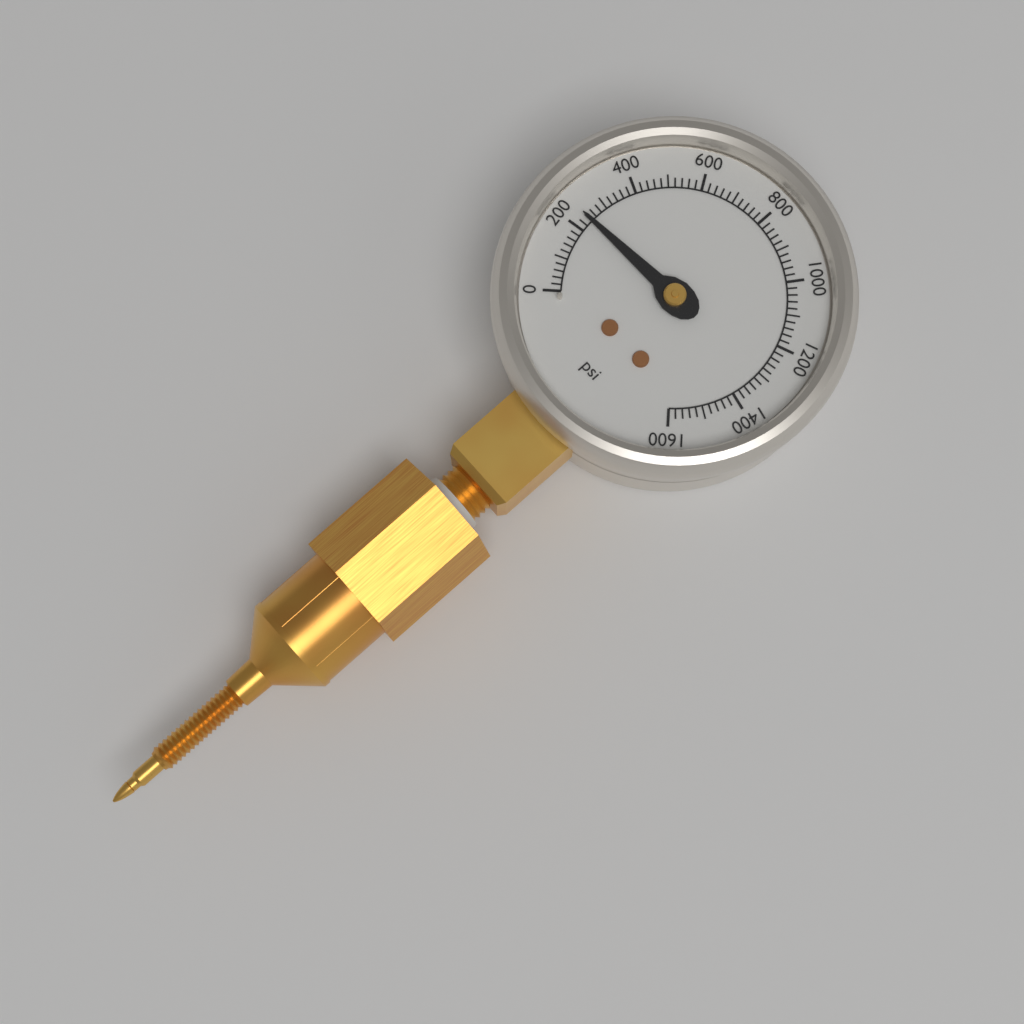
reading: 240 psi
